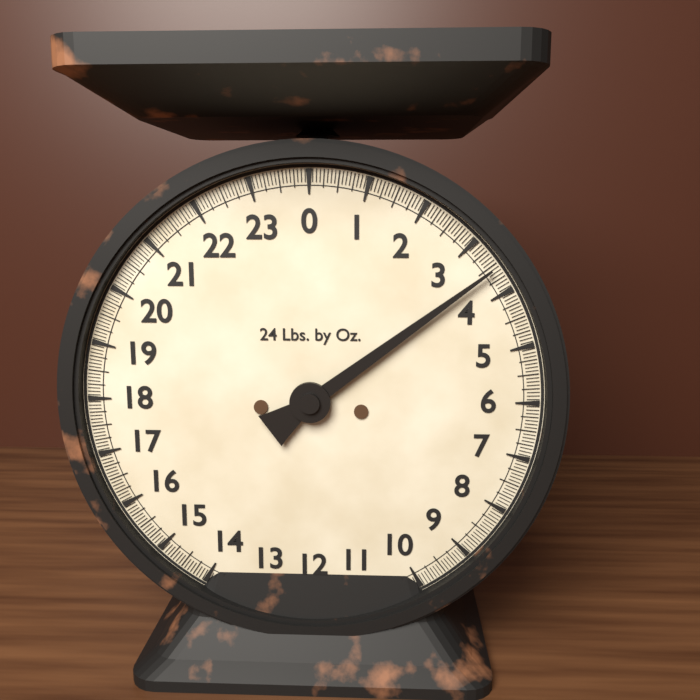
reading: 3.5625 lb
